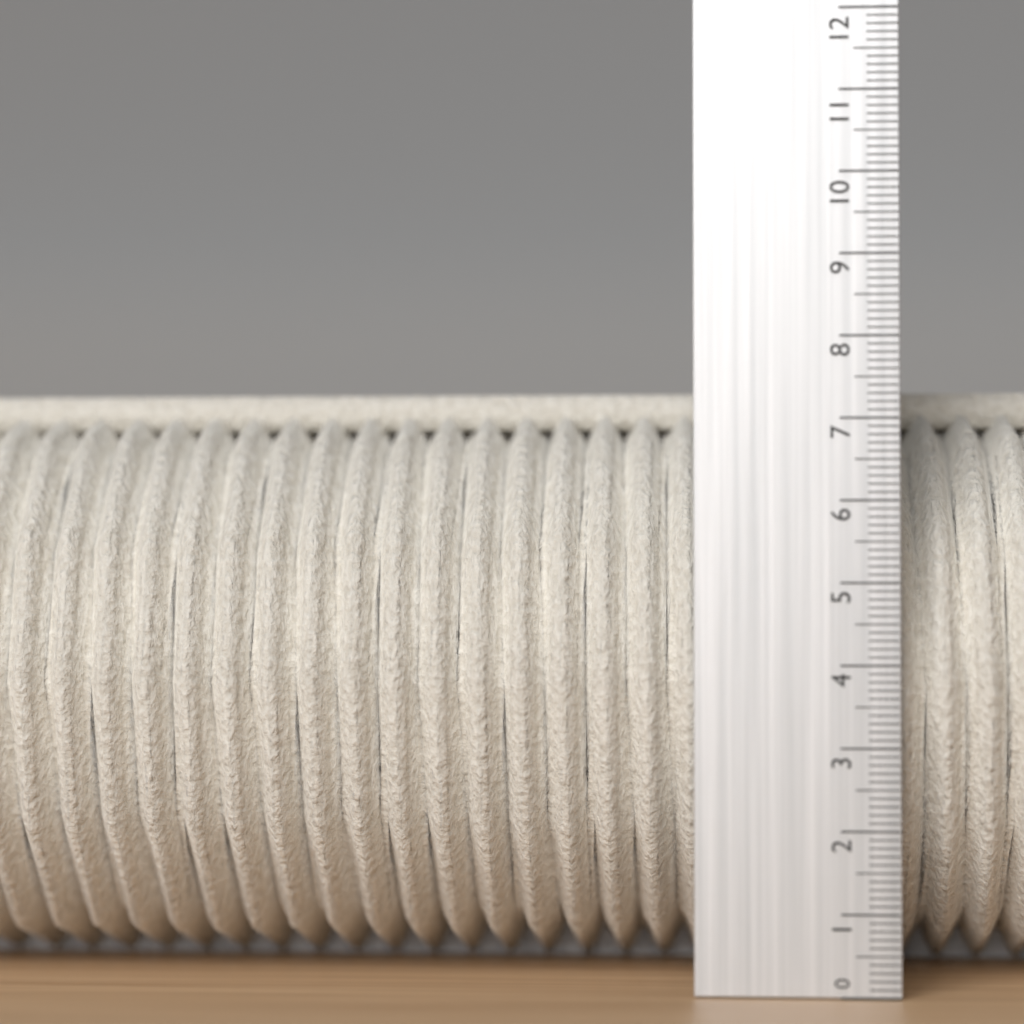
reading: 7.5 (no unit)
